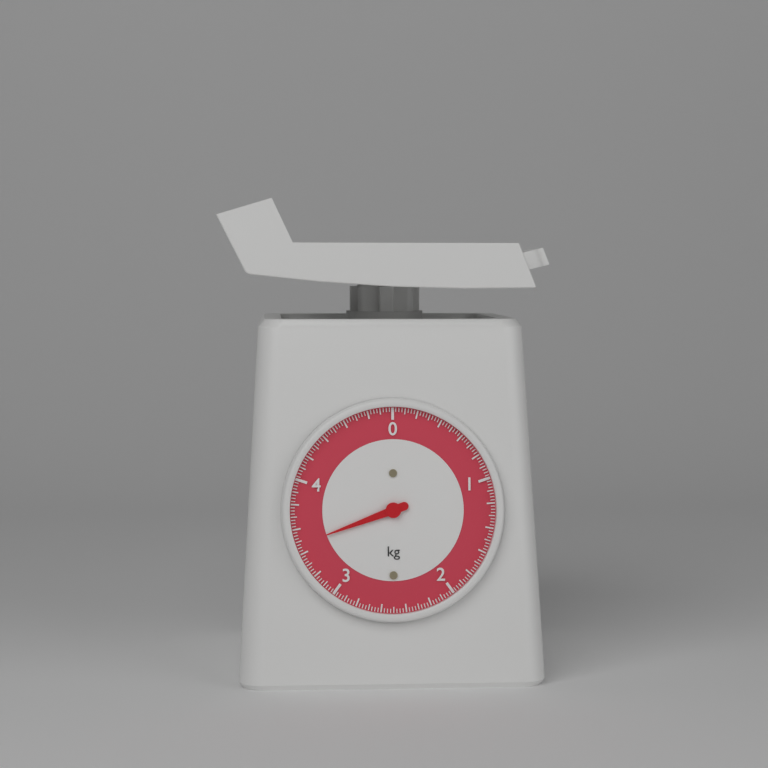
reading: 3.475 kg
